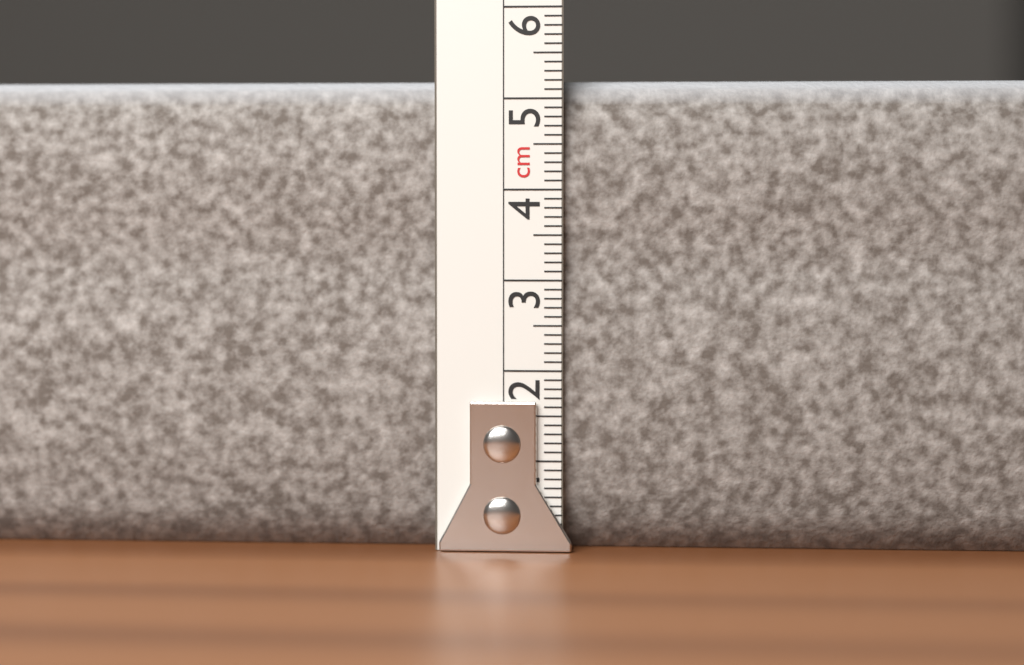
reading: 5.2 cm
